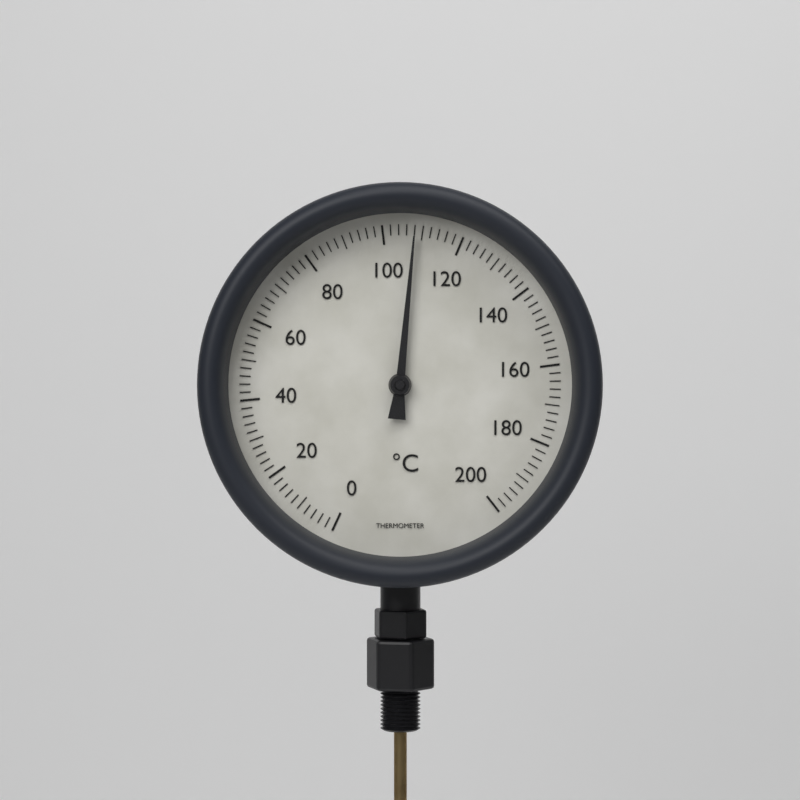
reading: 108 °C
